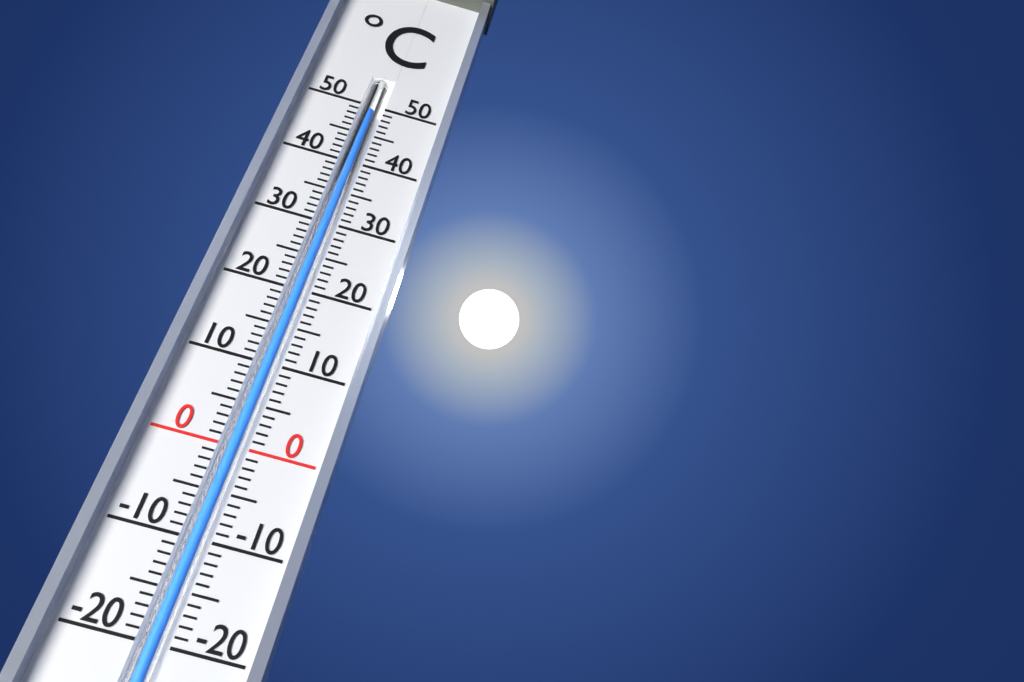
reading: 49 °C
